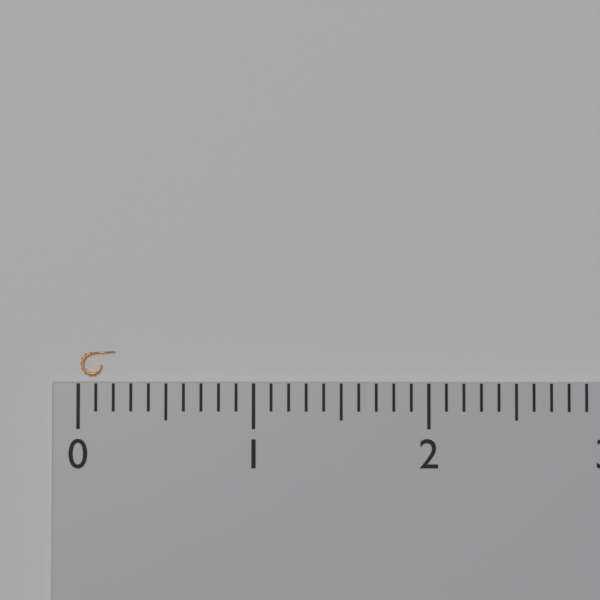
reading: 0.2 (no unit)
